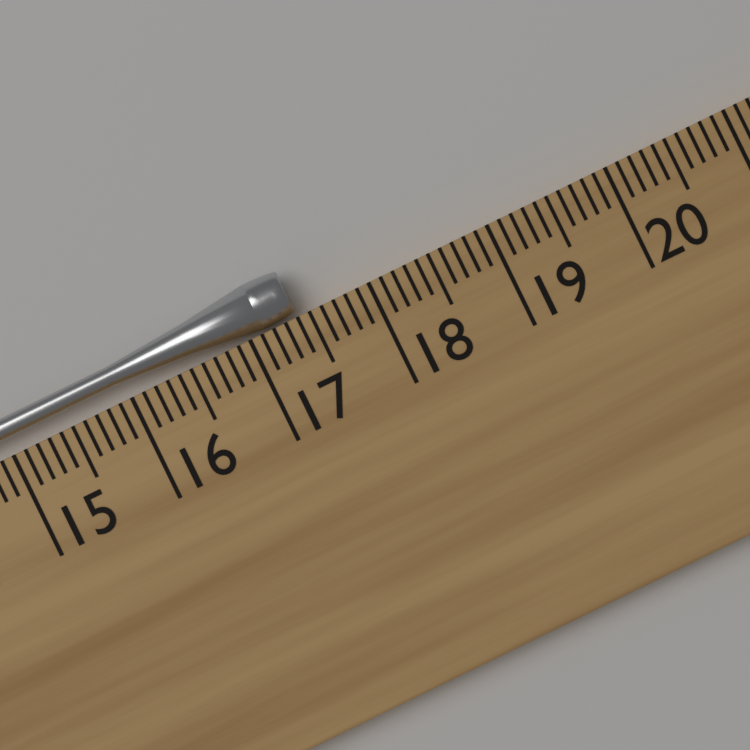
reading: 17.4 cm
